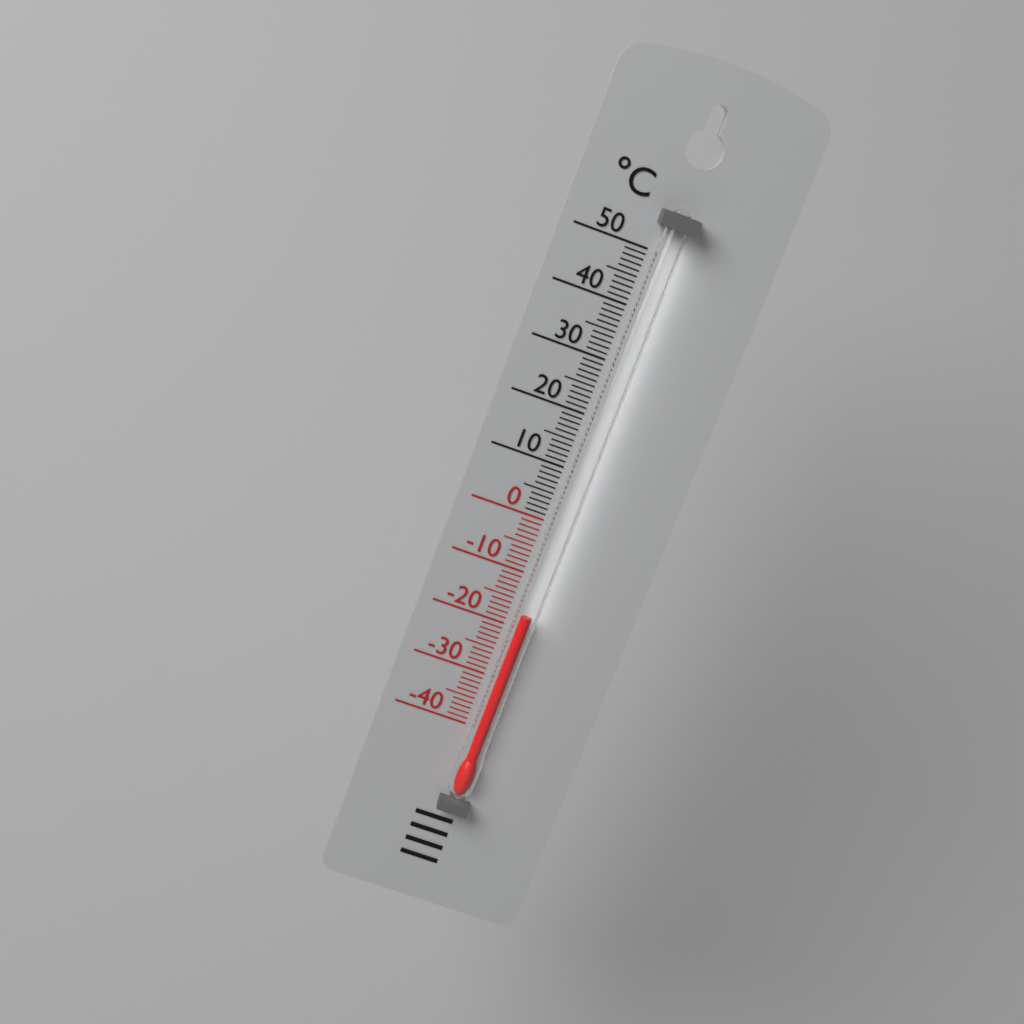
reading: -17 °C
